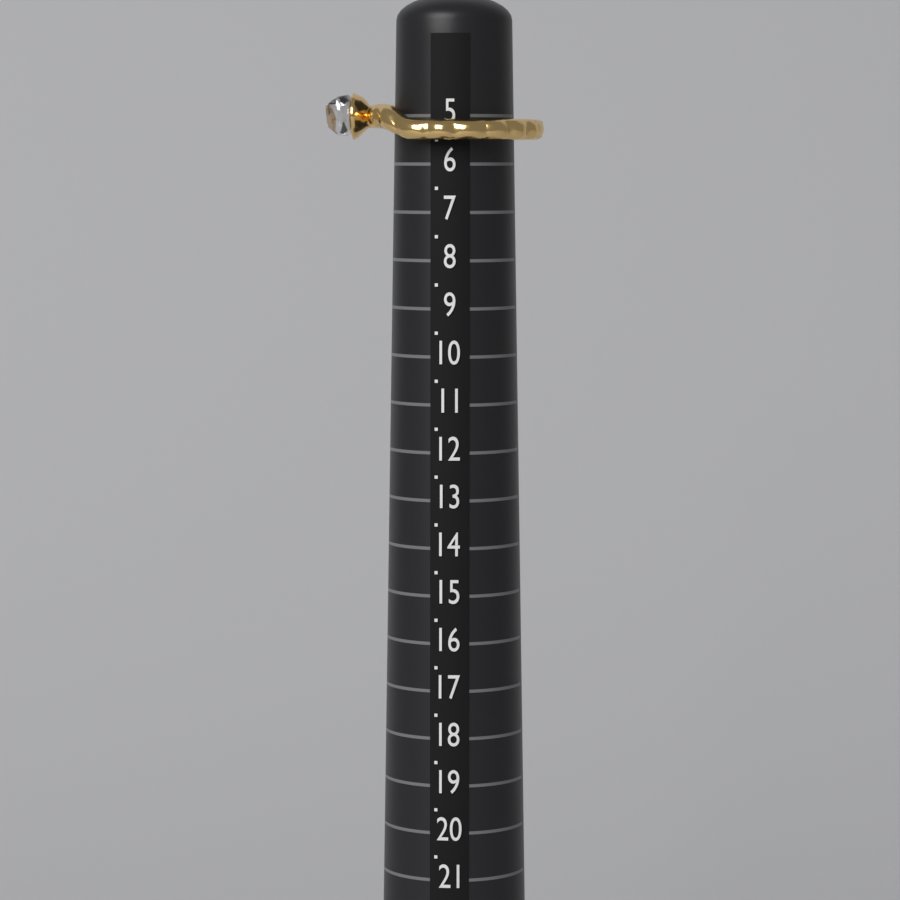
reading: 5.5 (no unit)
